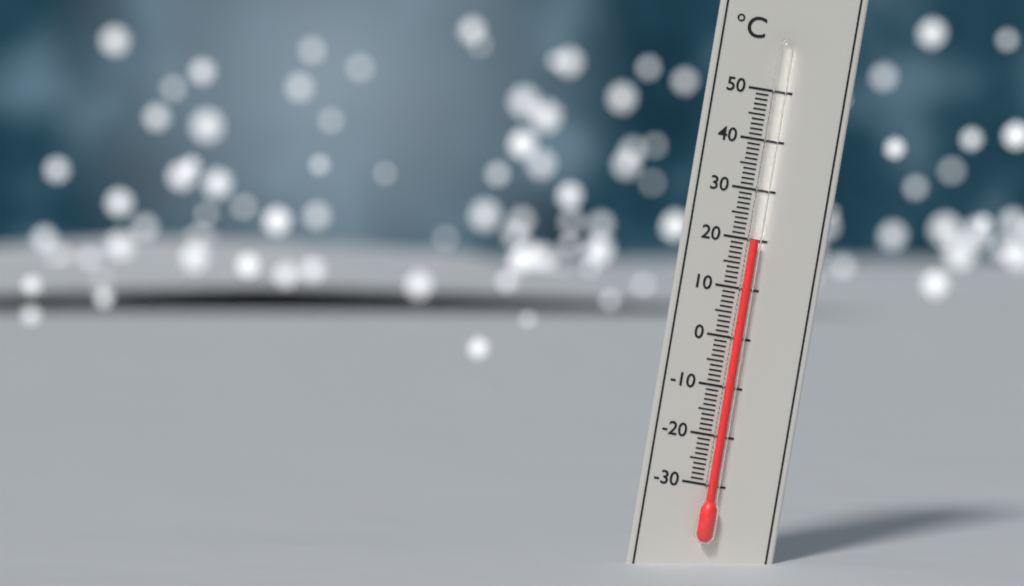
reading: 20 °C
